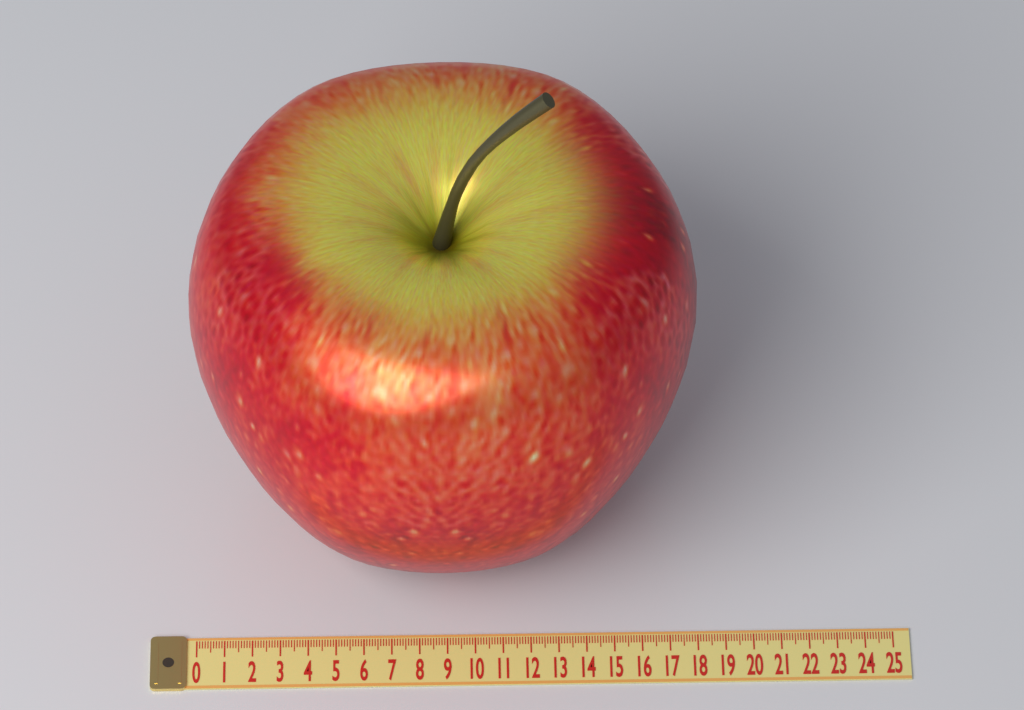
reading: 18.0 (no unit)
